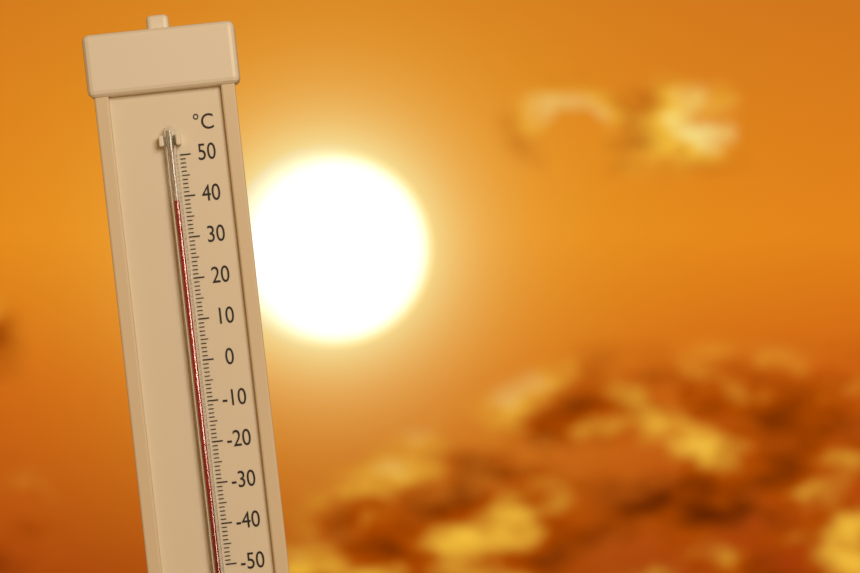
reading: 39 °C
